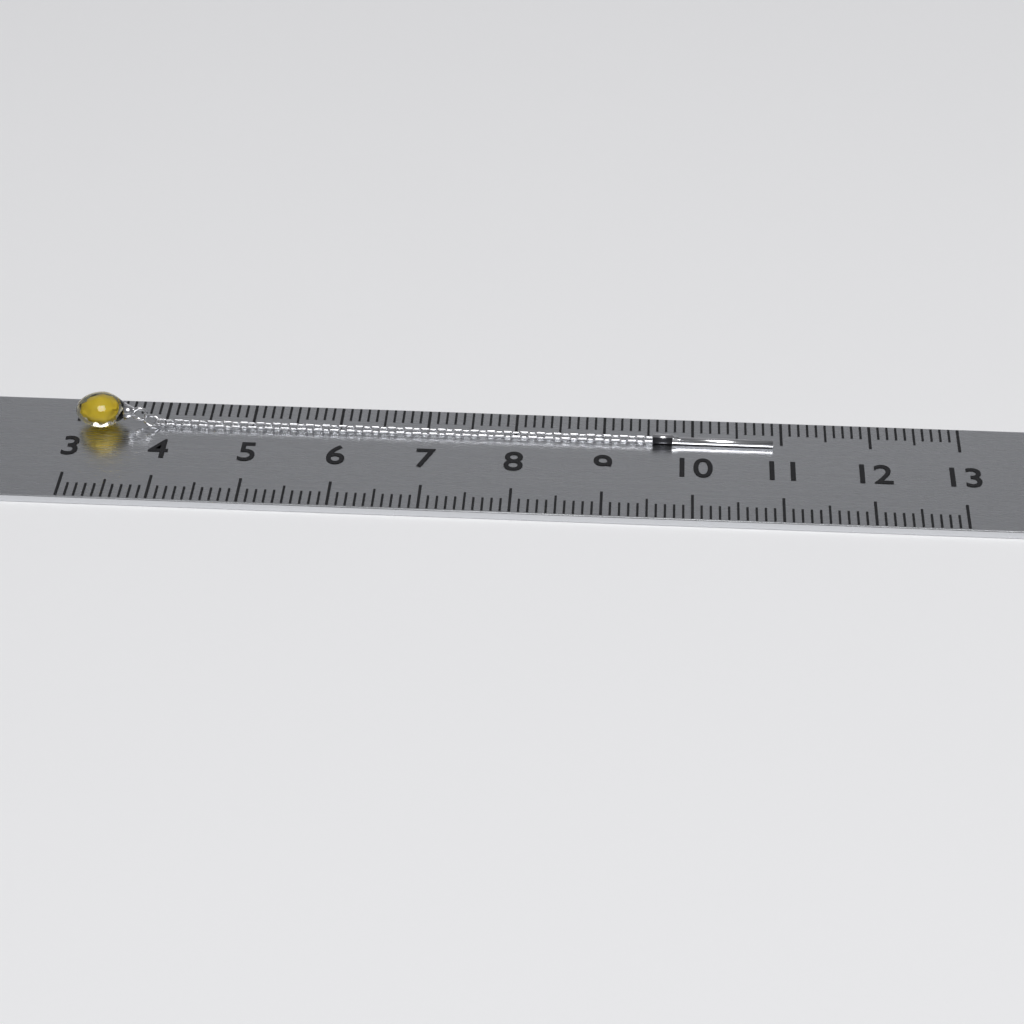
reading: 10.9 (no unit)
